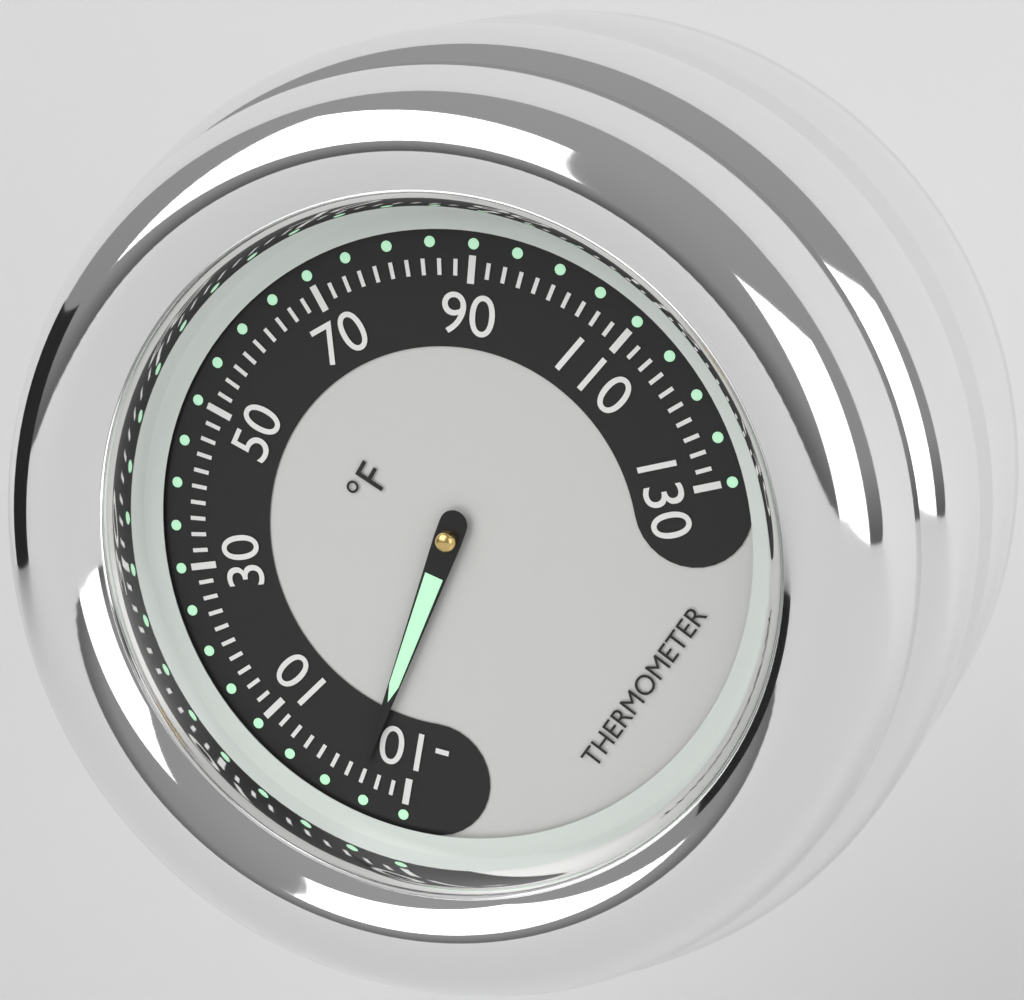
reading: -4 °F
